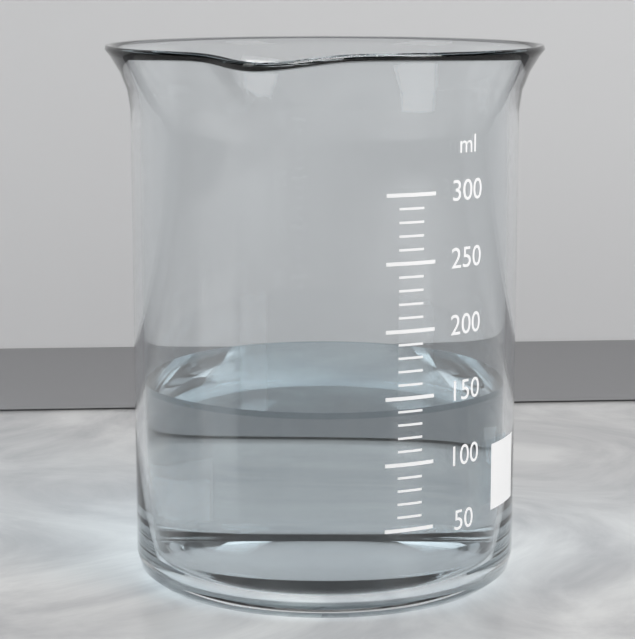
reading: 140 ml
